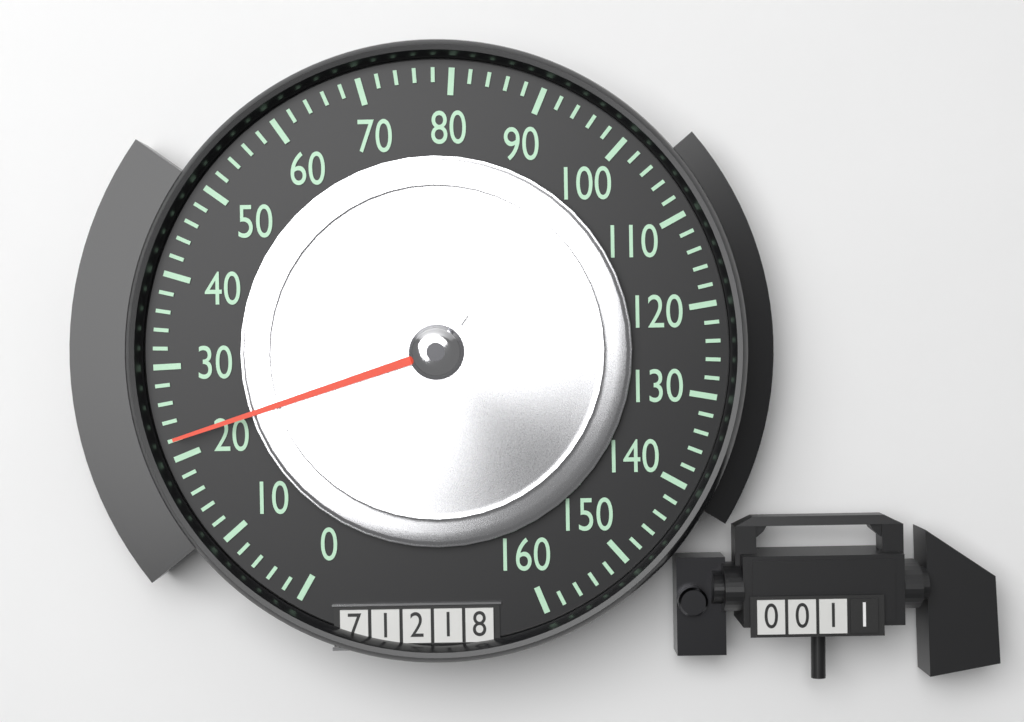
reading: 22 (no unit)
